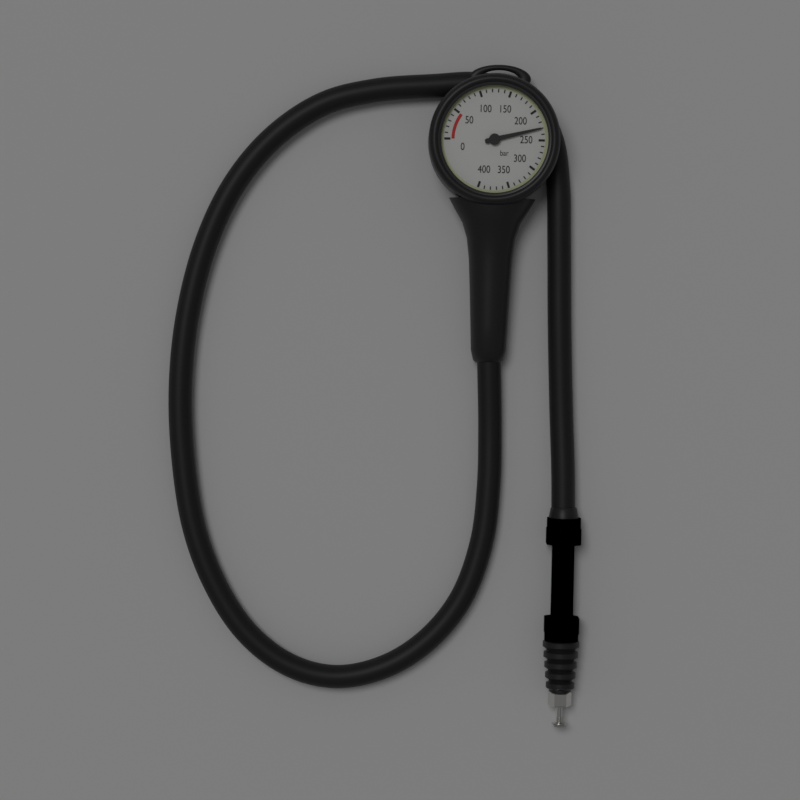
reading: 230 bar
